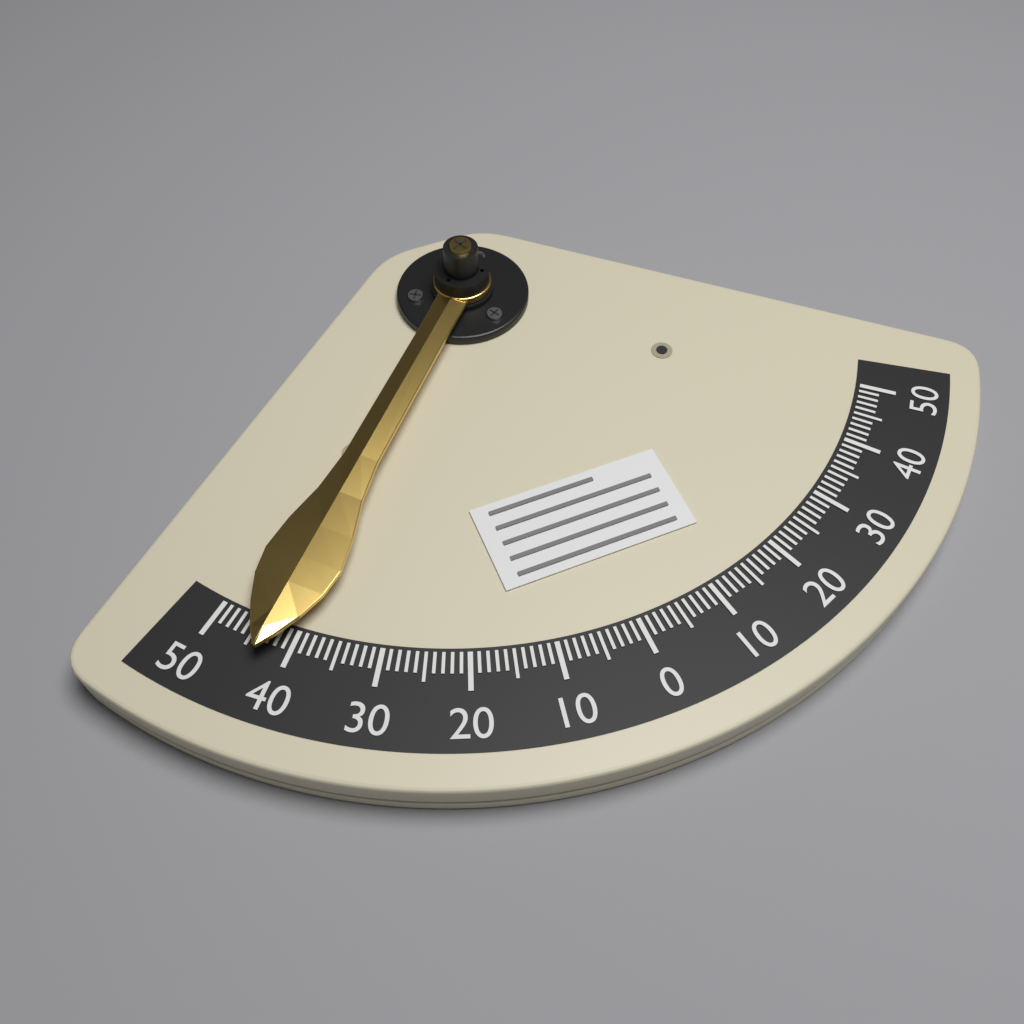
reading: 43 (no unit)
